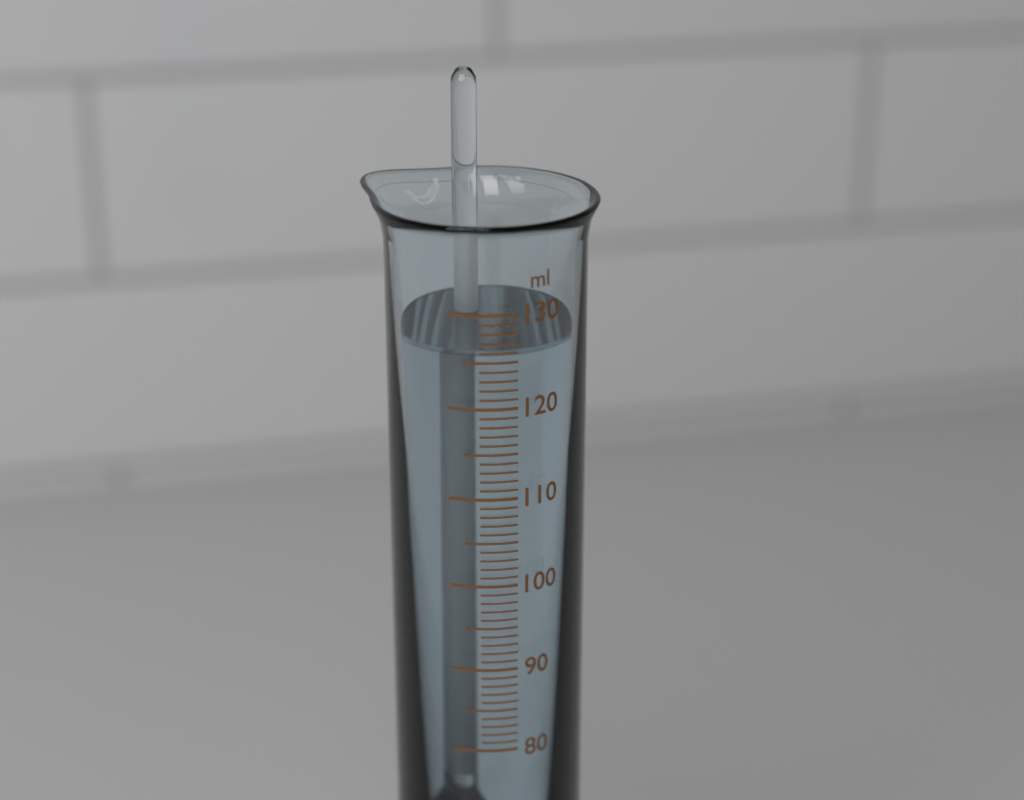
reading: 126 ml
